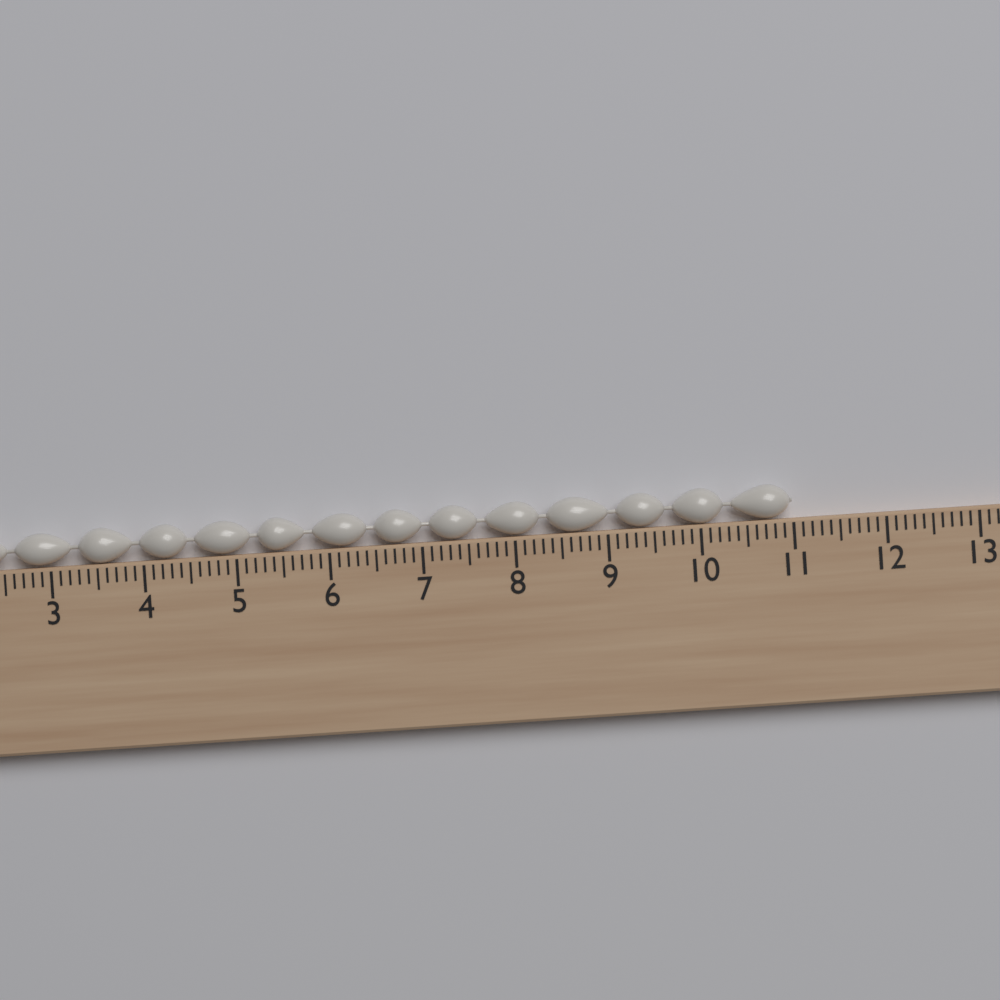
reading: 11.0 cm
